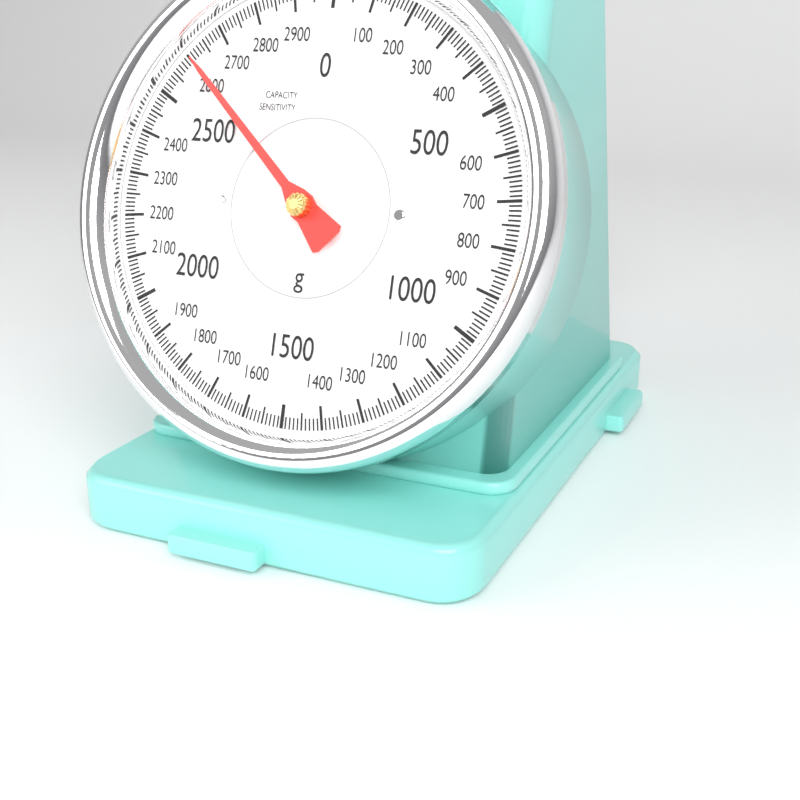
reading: 2610 g
